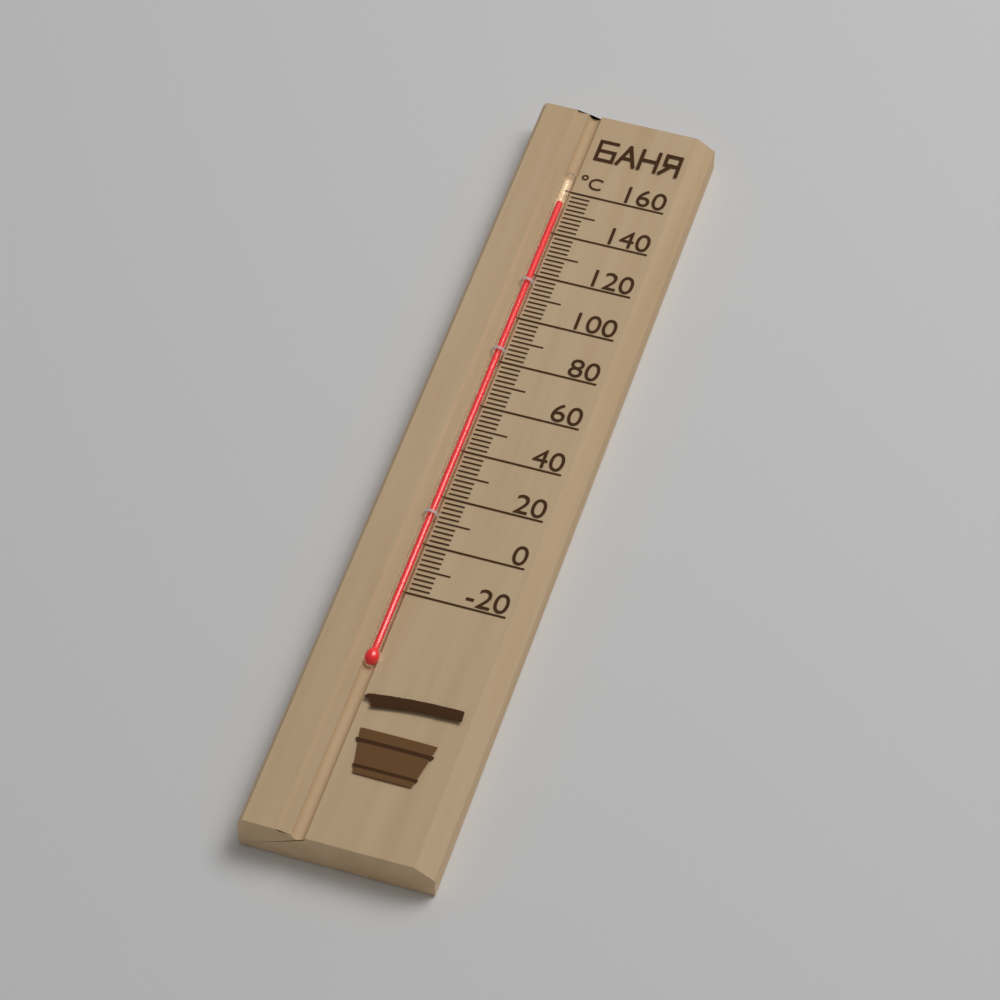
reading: 154 °C
